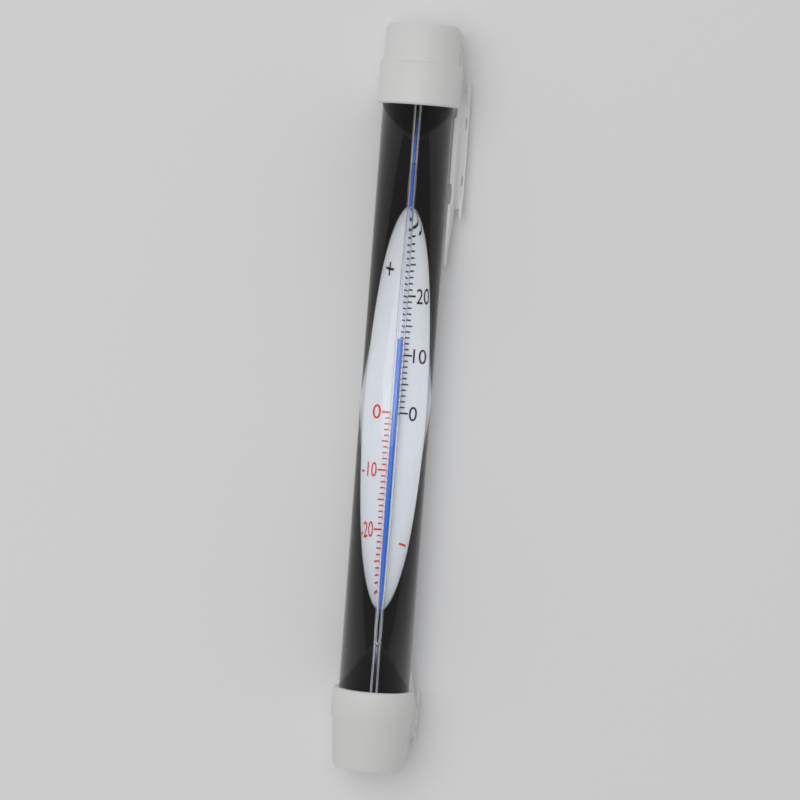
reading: 13 °C
